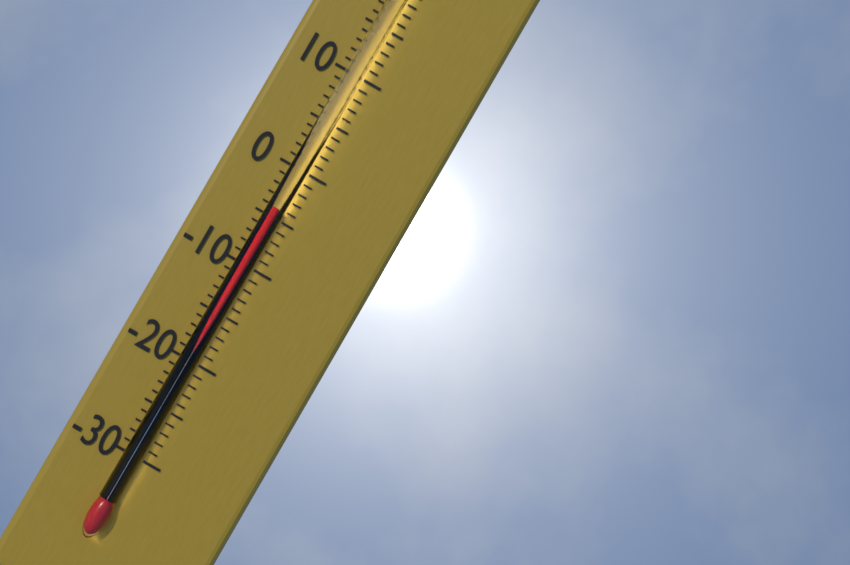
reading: -4 °C
